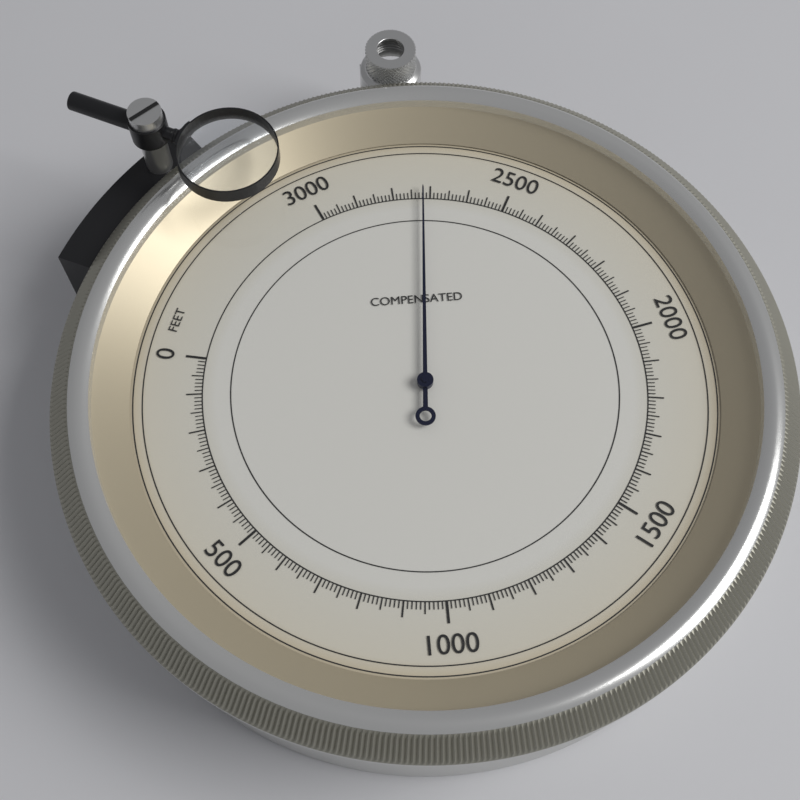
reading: 2720 feet
